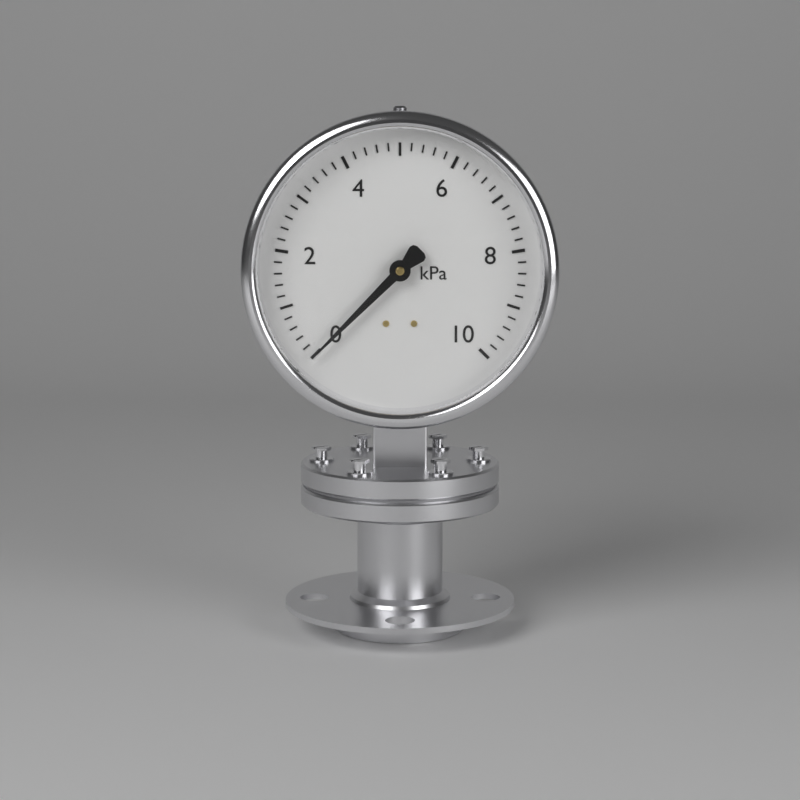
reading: 0.0 kPa
